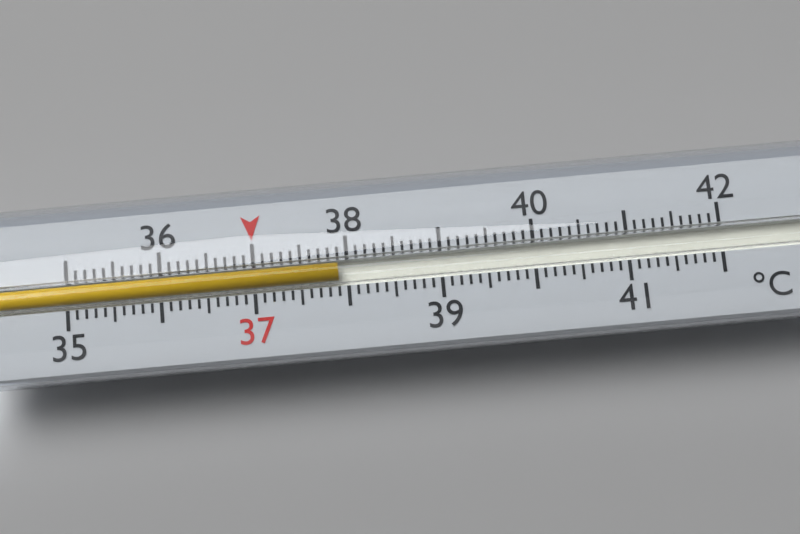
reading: 37.9 °C
